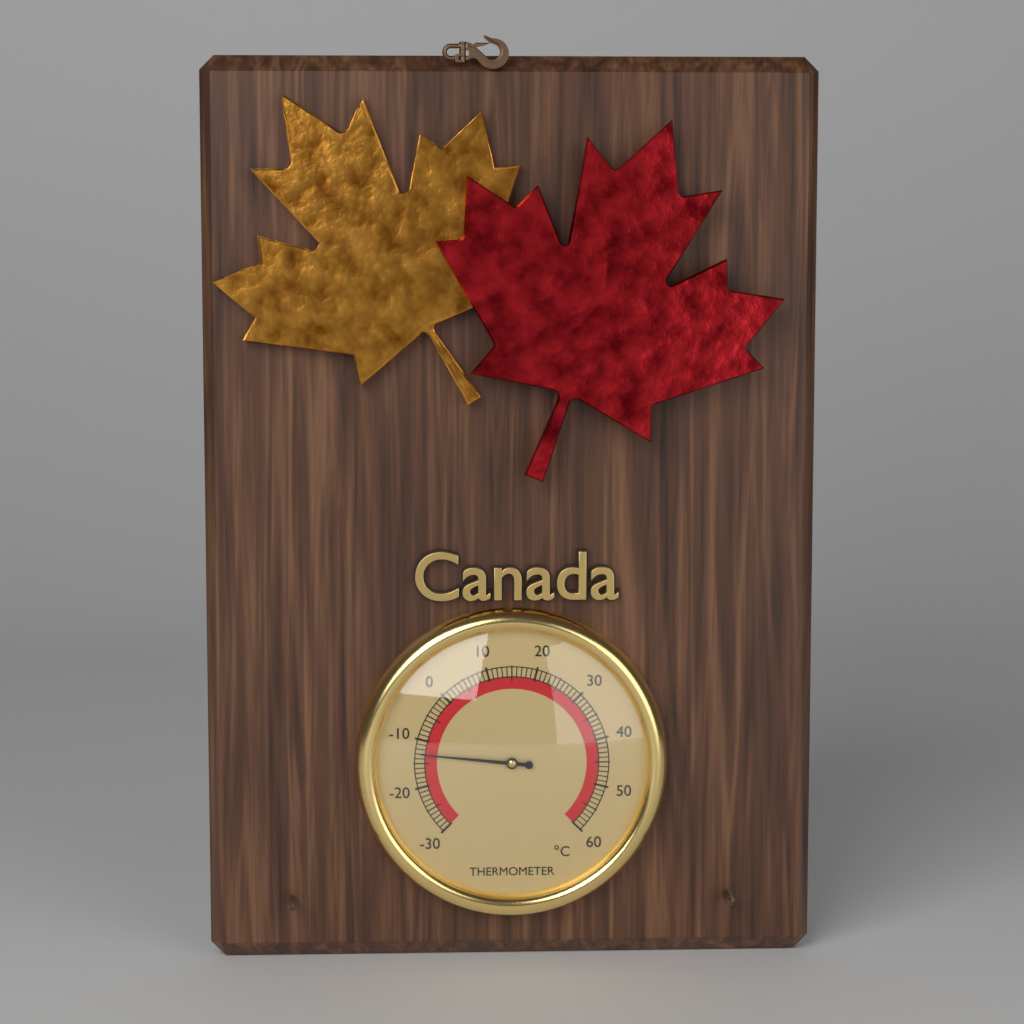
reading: -13 °C
